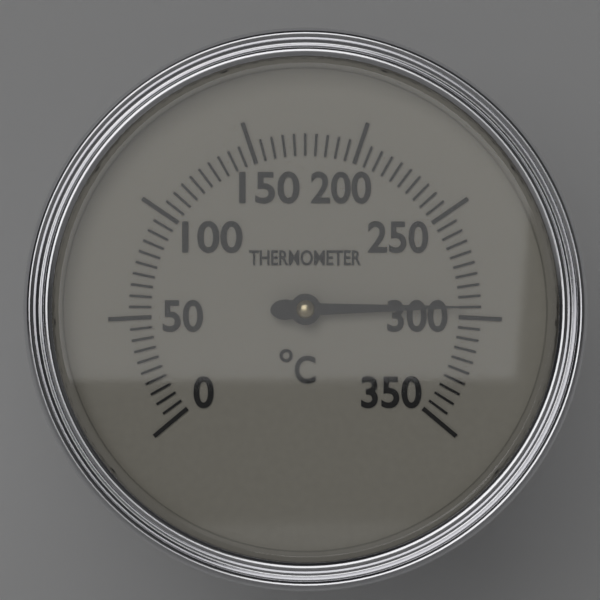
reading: 295 °C
